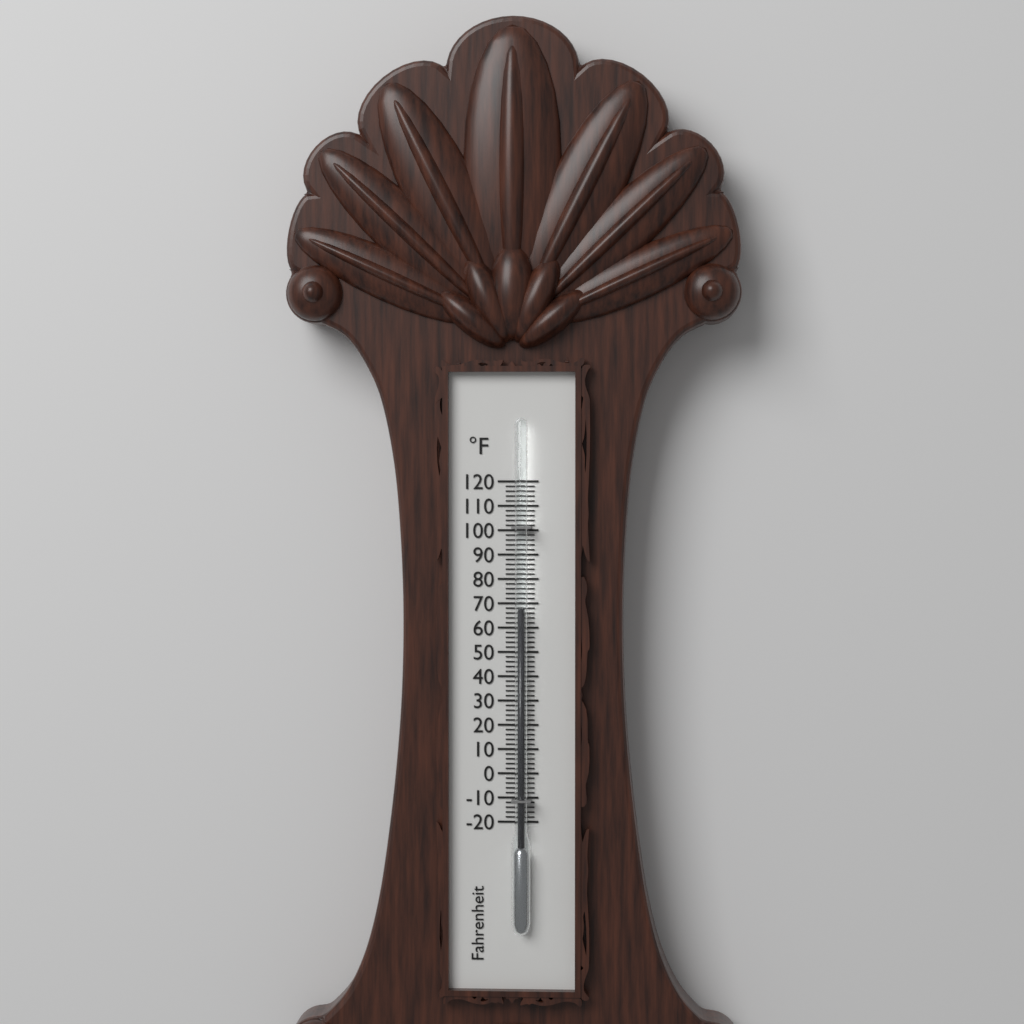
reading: 68 °F
